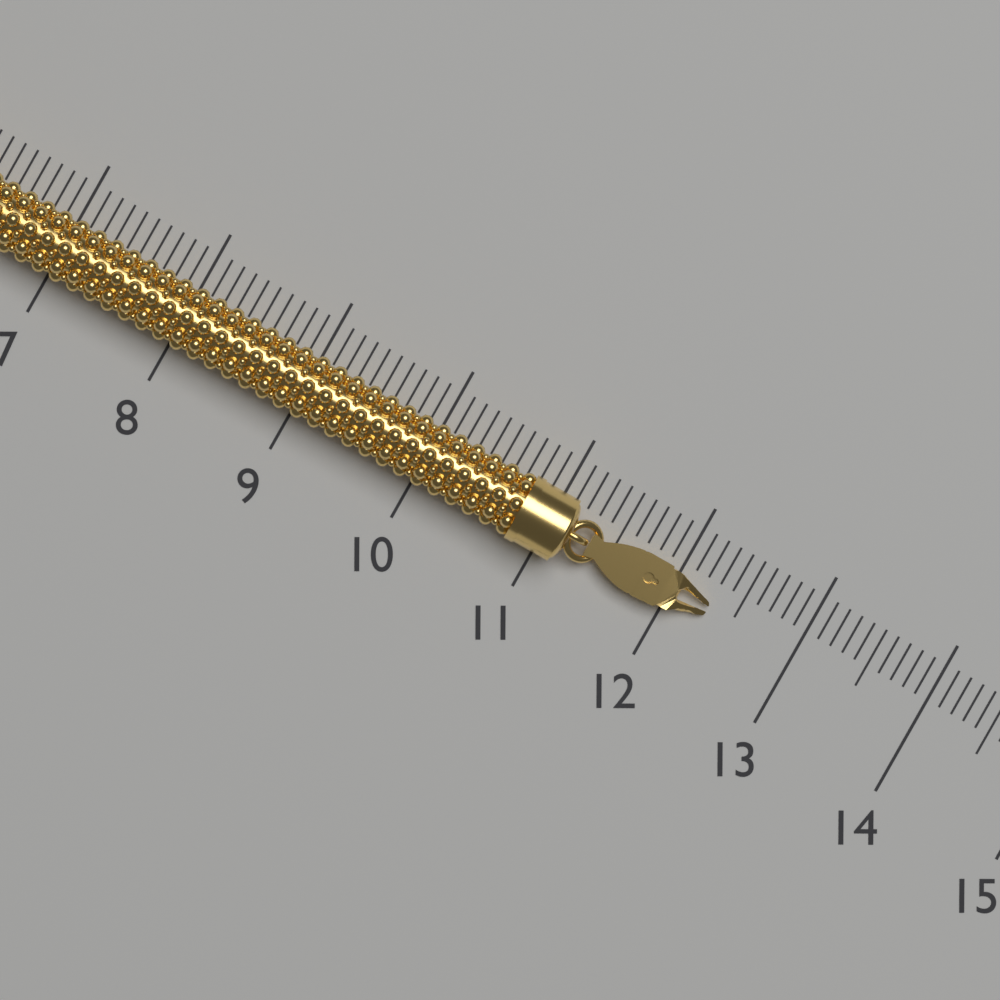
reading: 12.3 (no unit)
